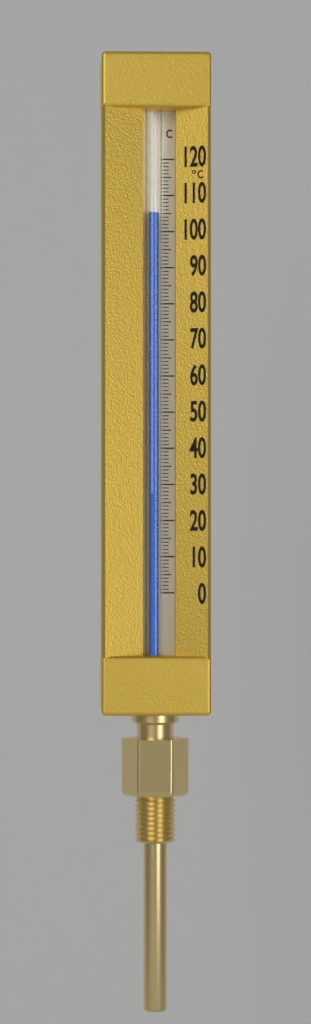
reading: 105 °C
